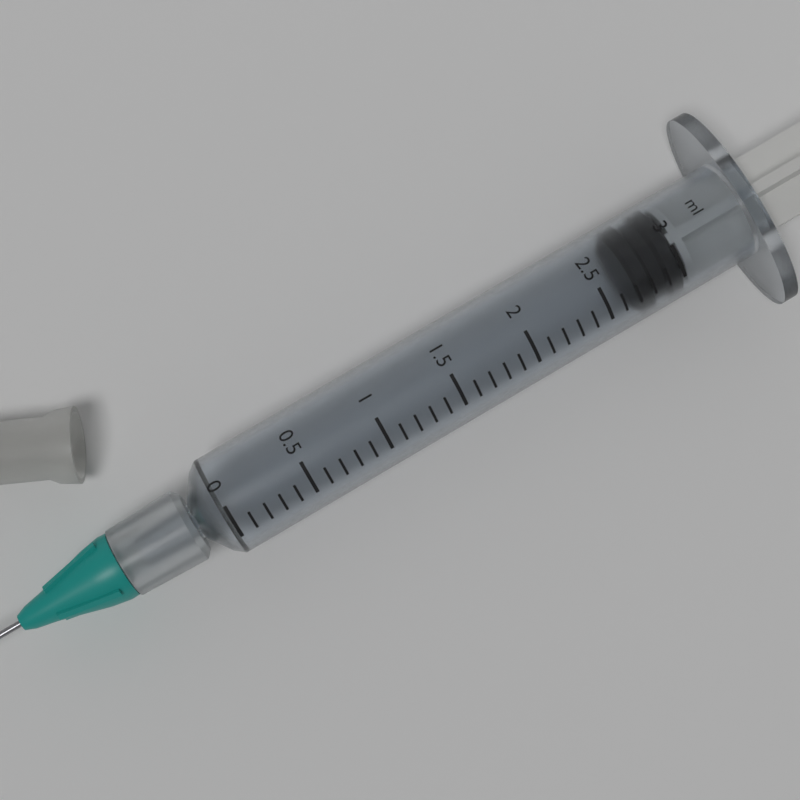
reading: 2.7 ml
